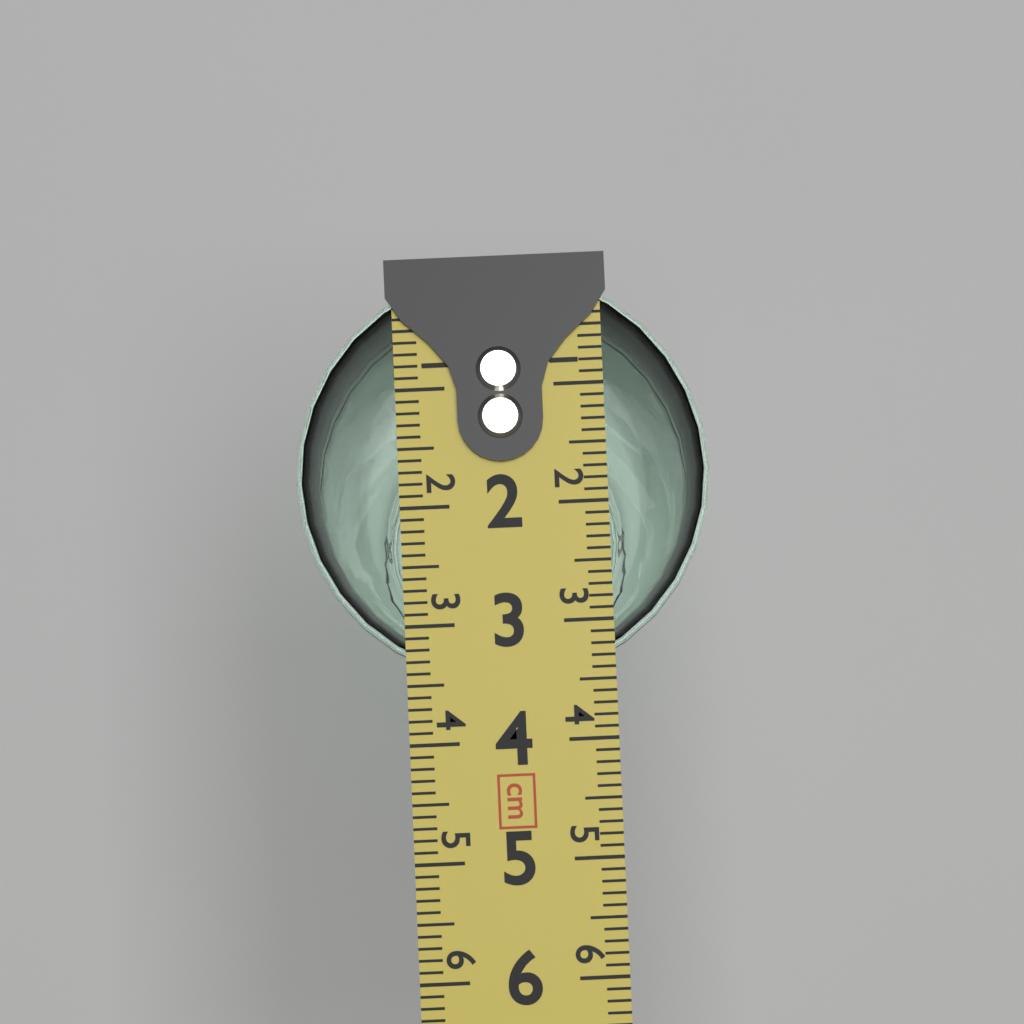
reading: 3.5 cm
